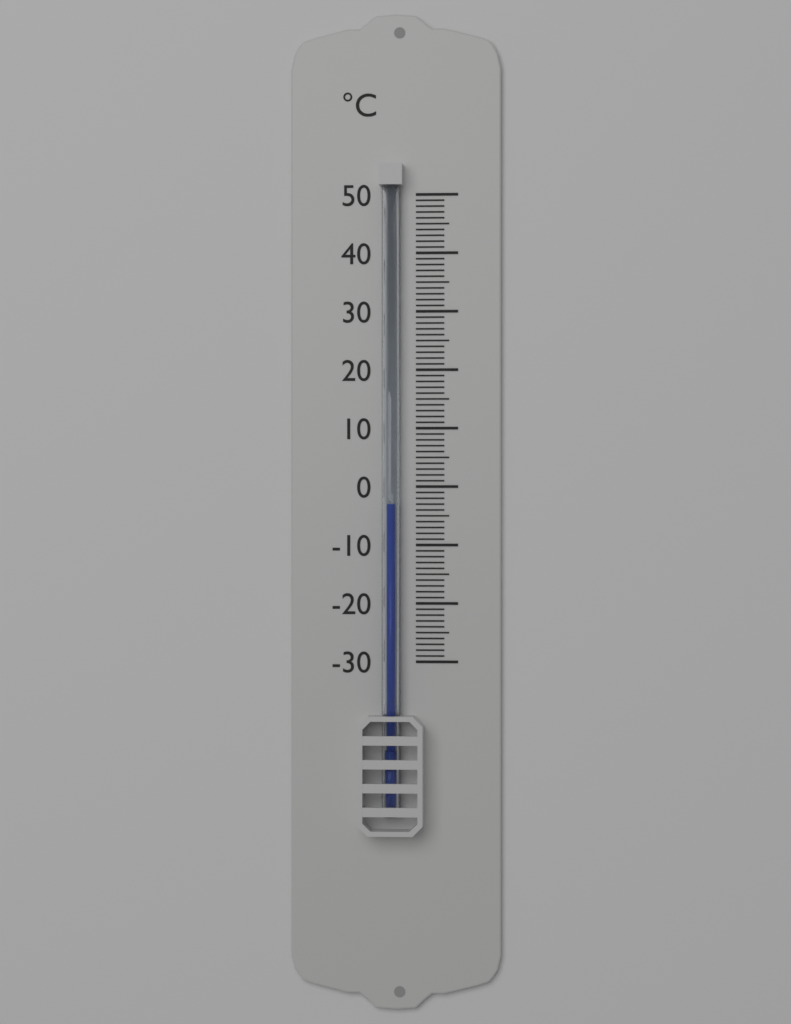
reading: -3 °C
